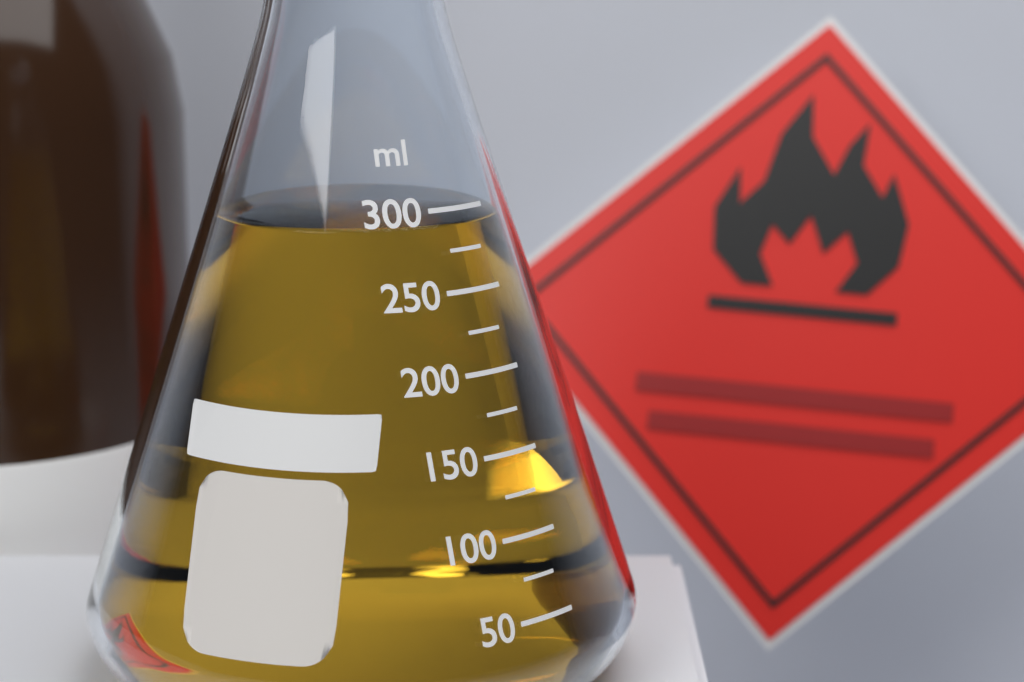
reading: 290 ml
